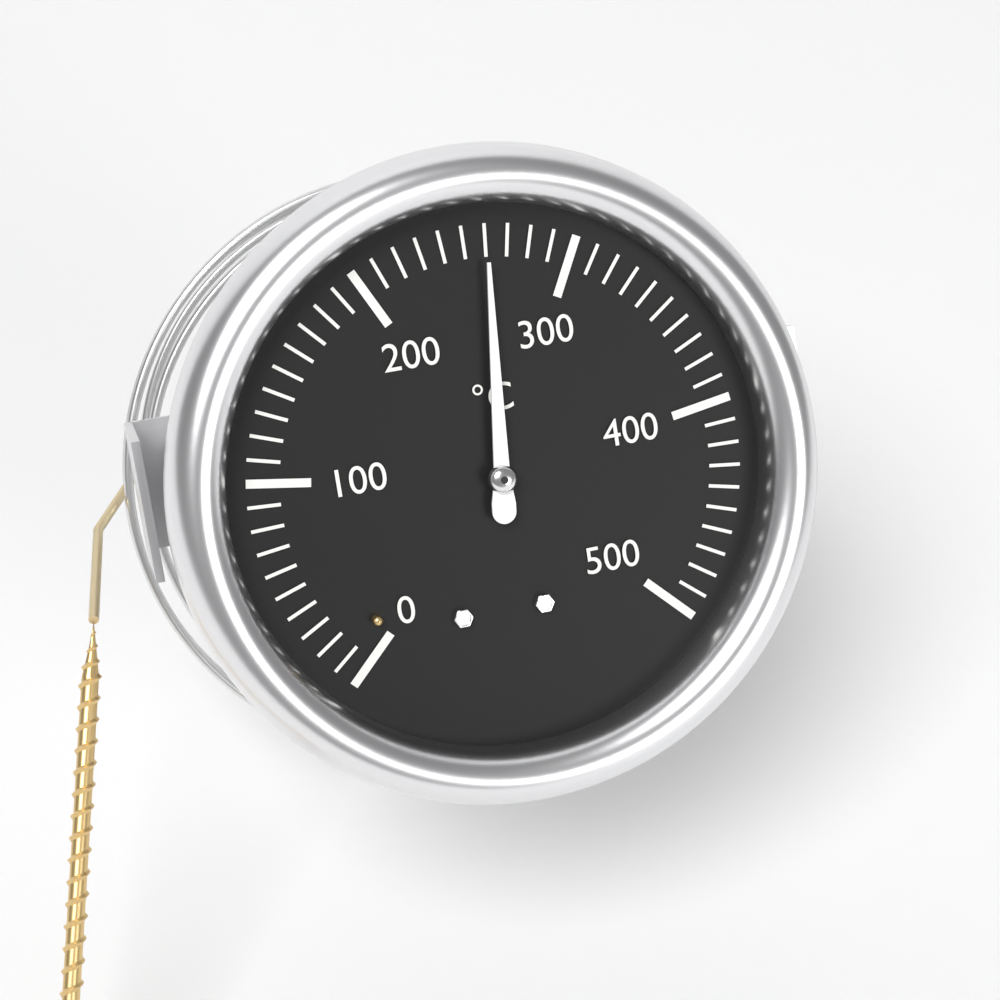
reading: 260 °C
